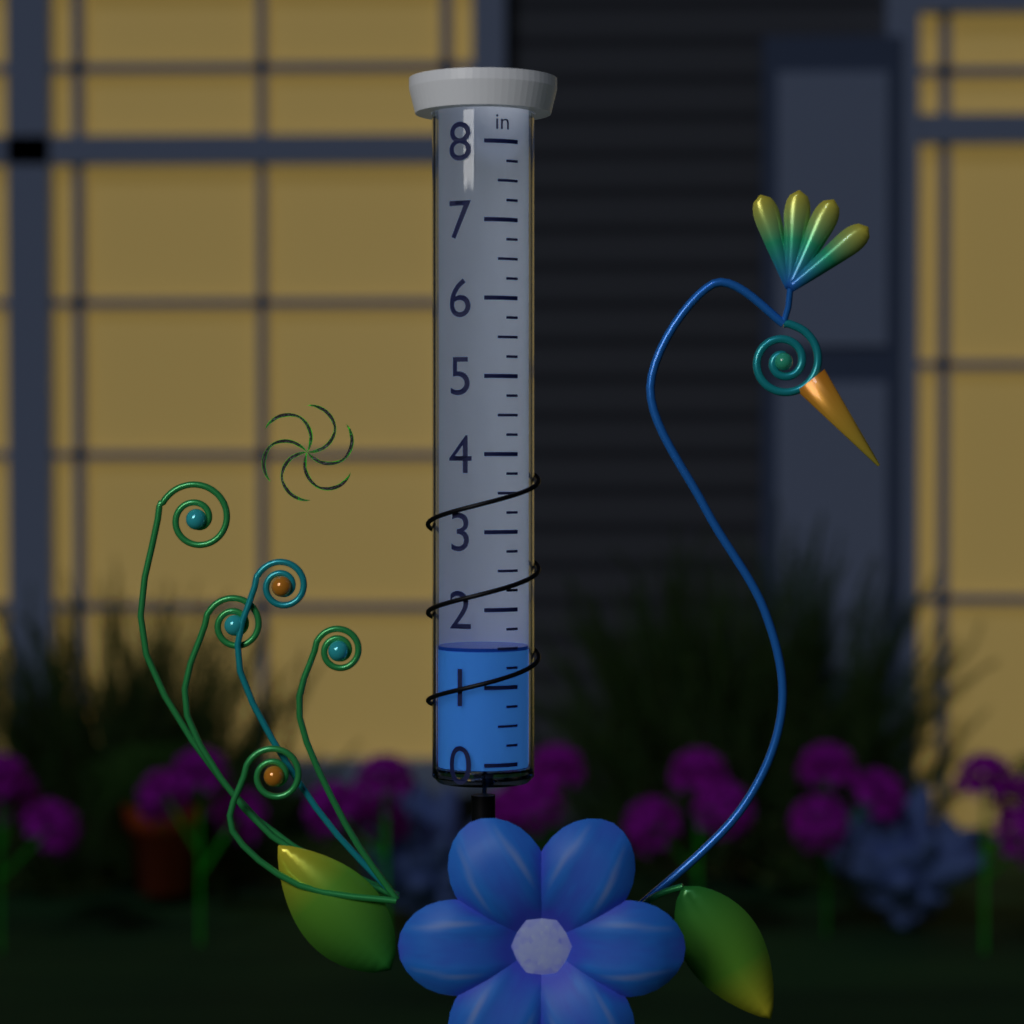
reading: 1.50 in
